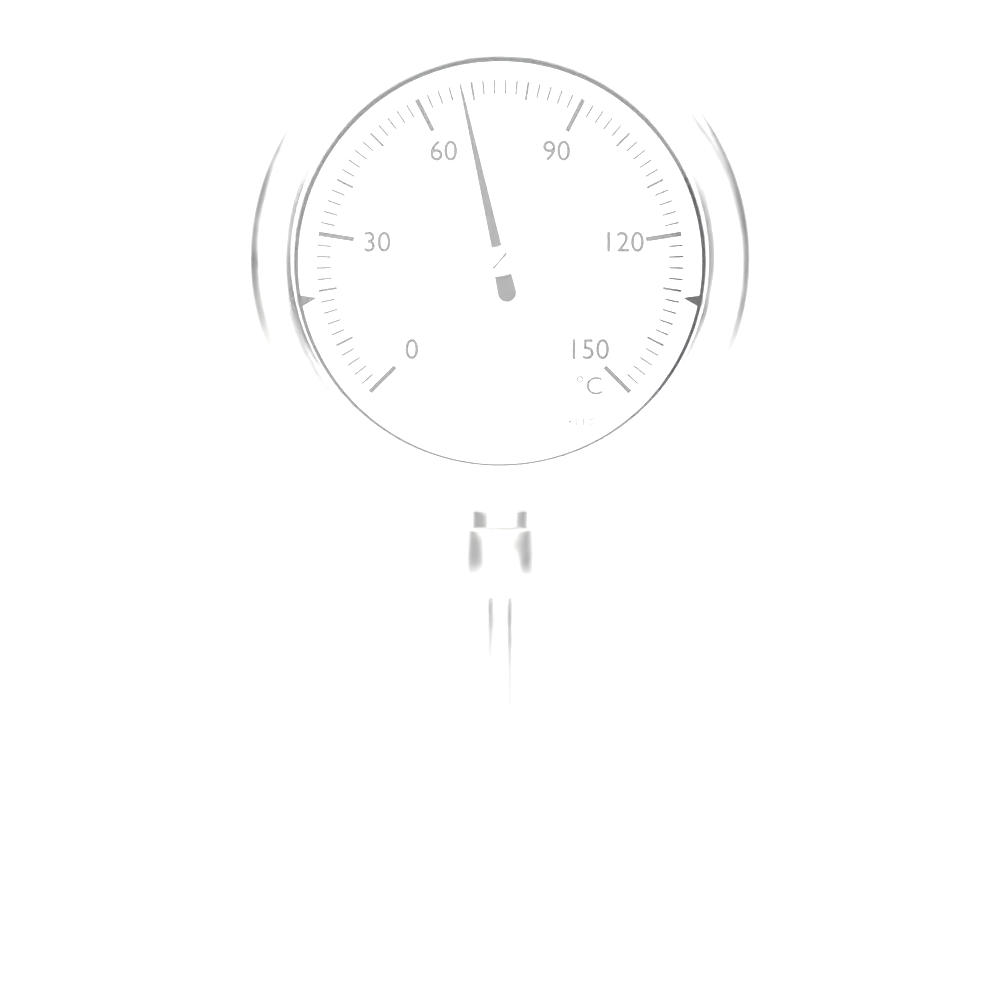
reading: 68 °C
